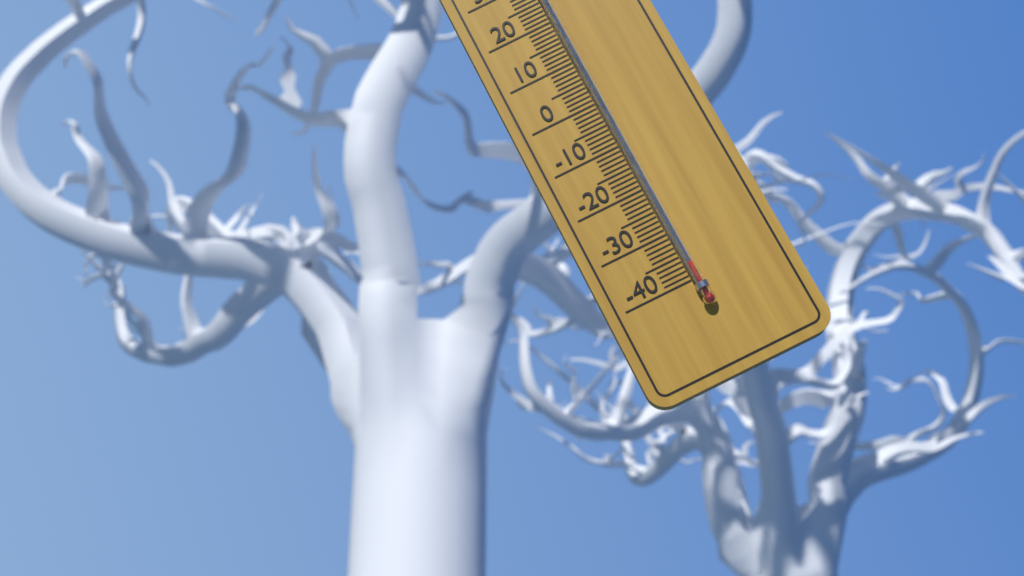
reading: -37 °C
